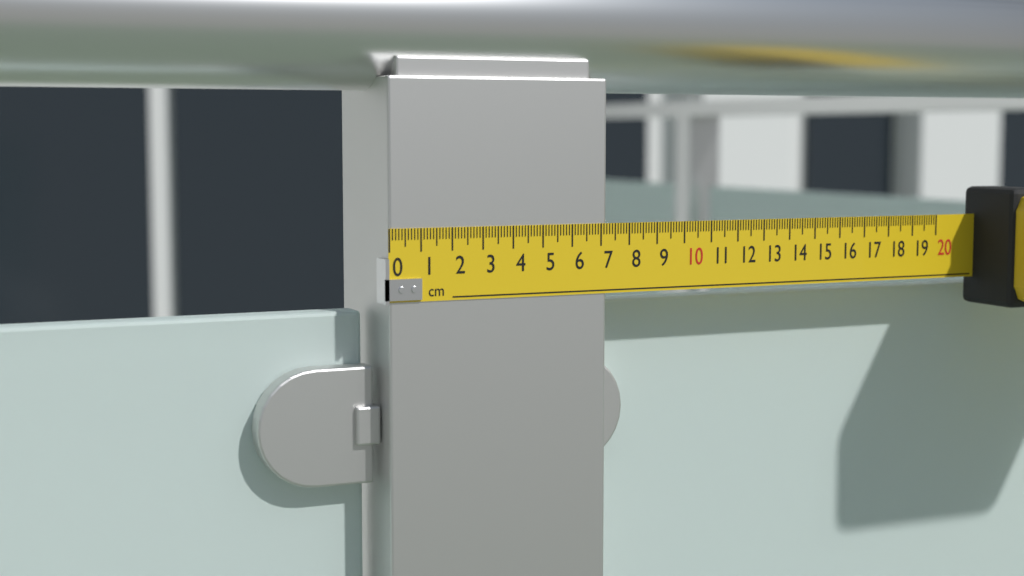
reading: 7.2 cm
